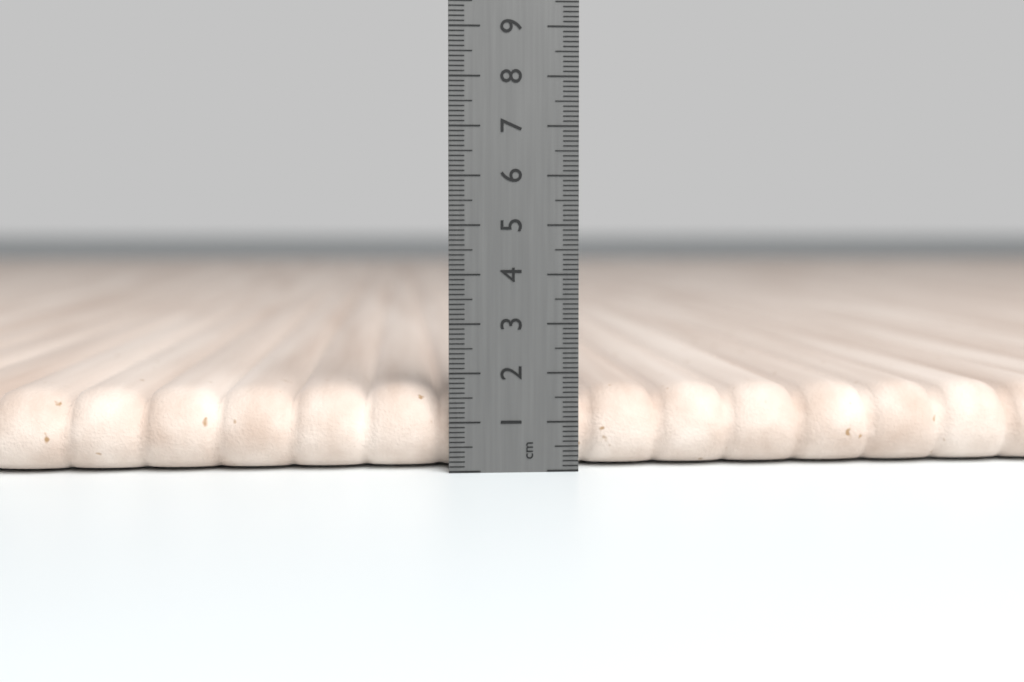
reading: 1.7 cm
